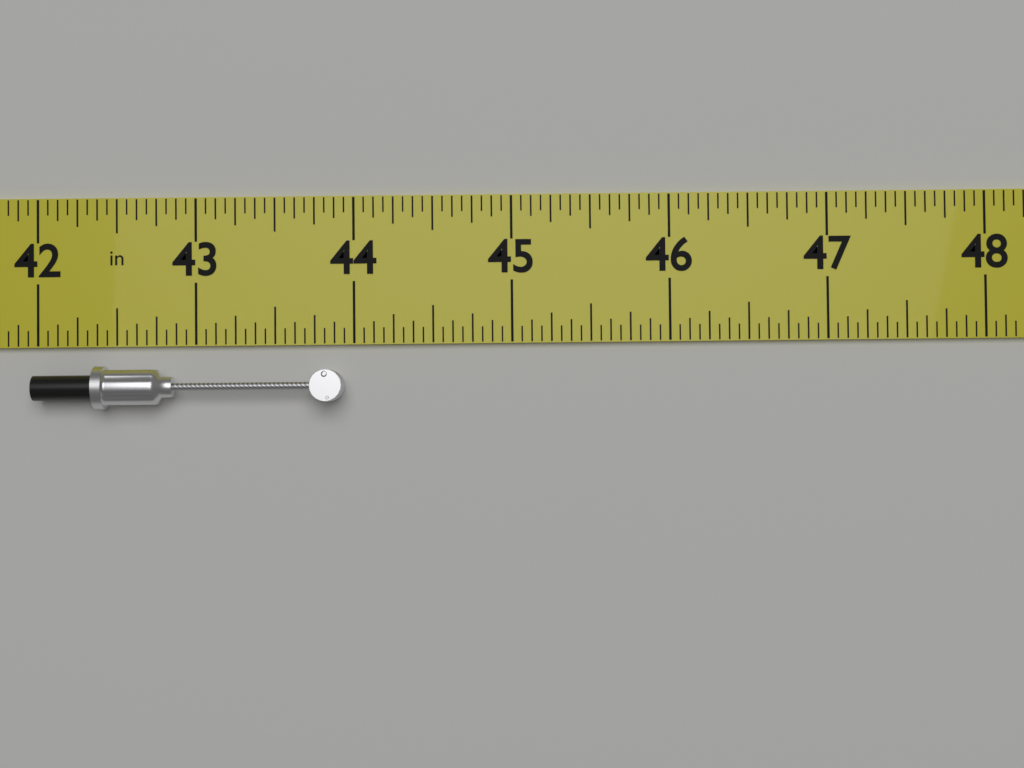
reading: 43.9375 in
